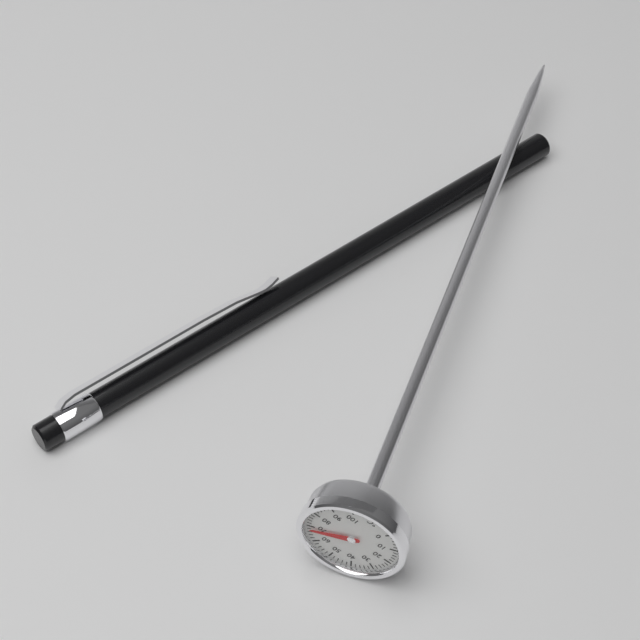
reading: 68 °C
